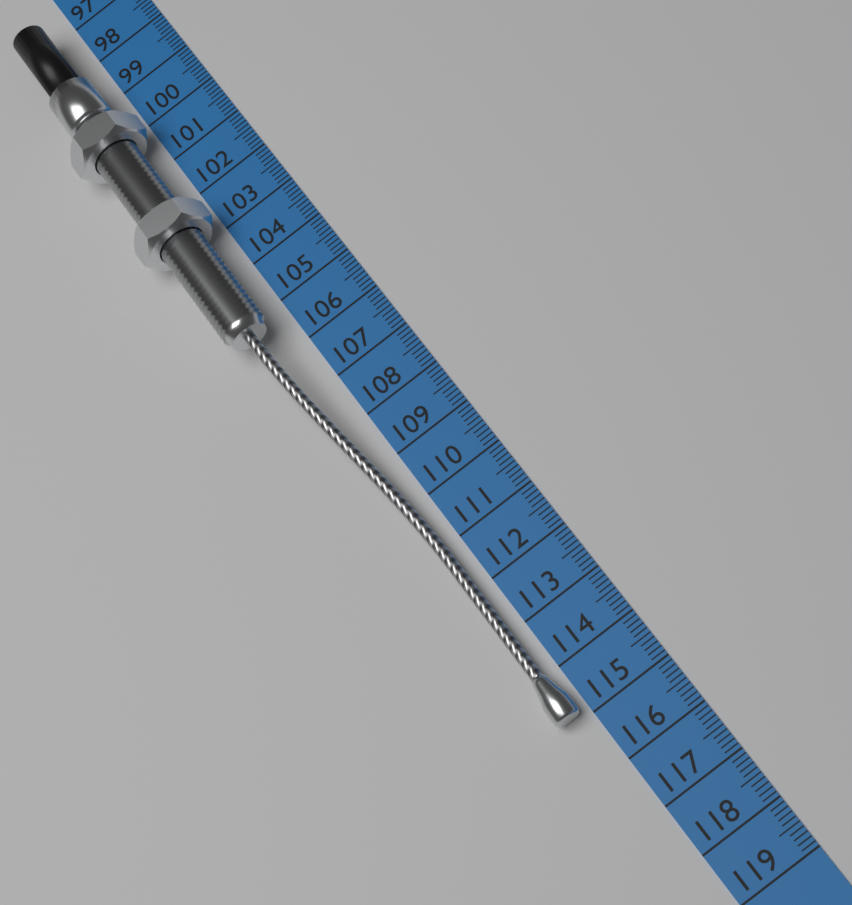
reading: 114.9 cm
